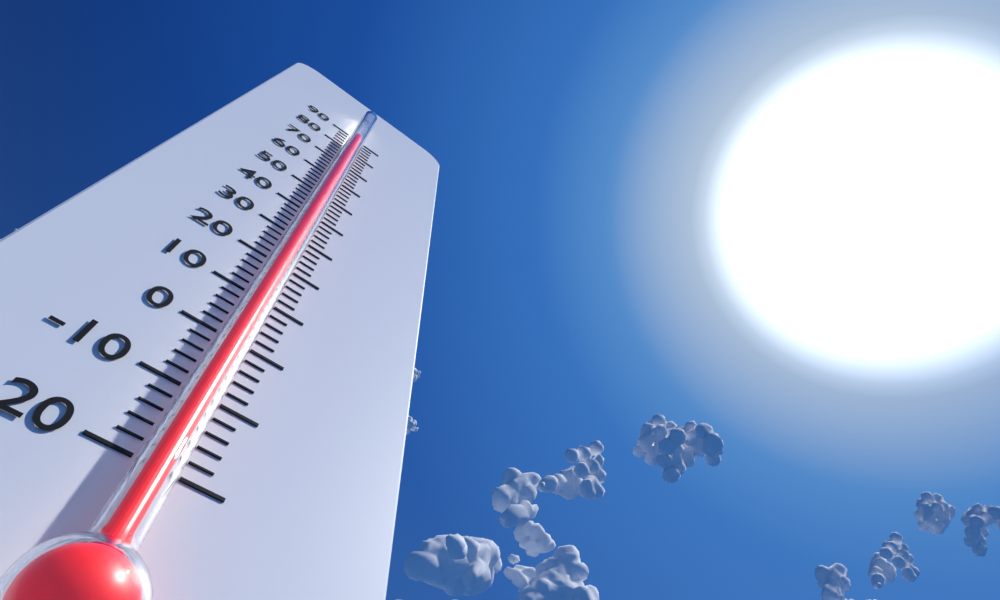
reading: 84 (no unit)
